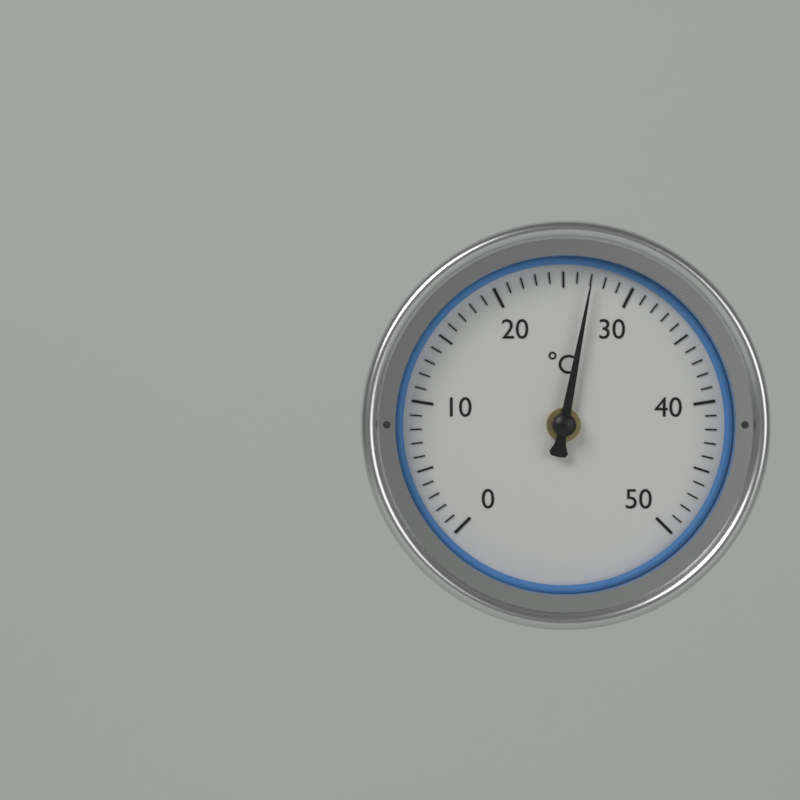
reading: 27 °C
